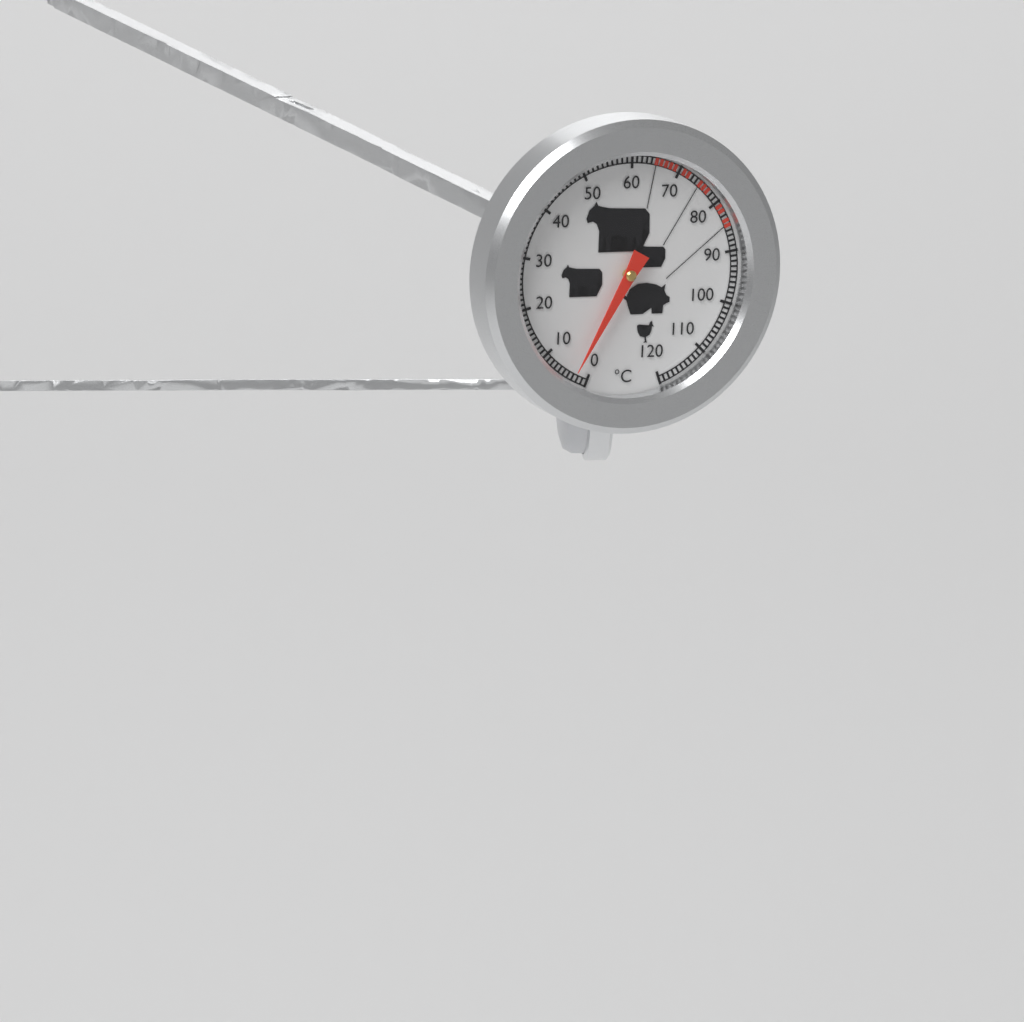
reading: 3 °C
